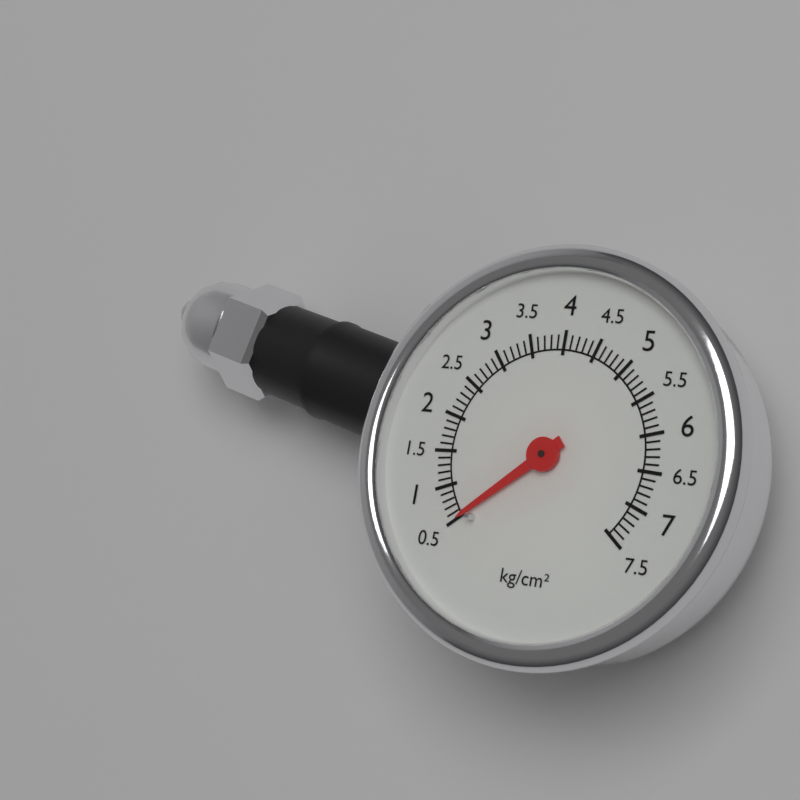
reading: 0.5 kg/cm²
